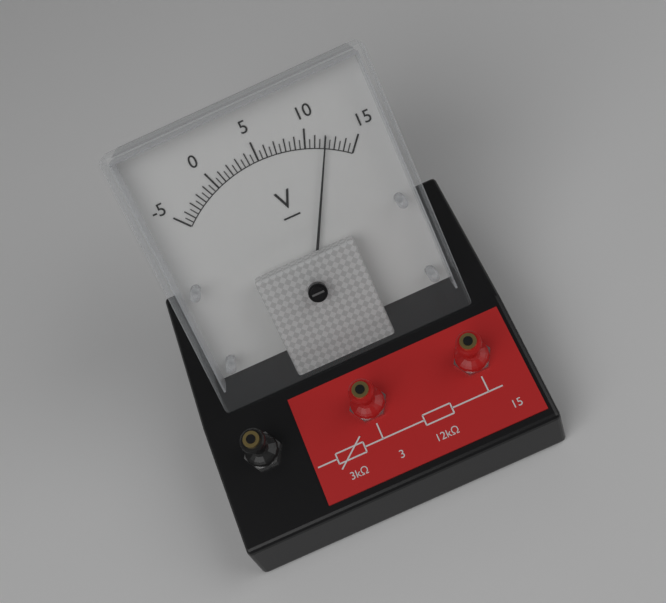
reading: 12.0 V
